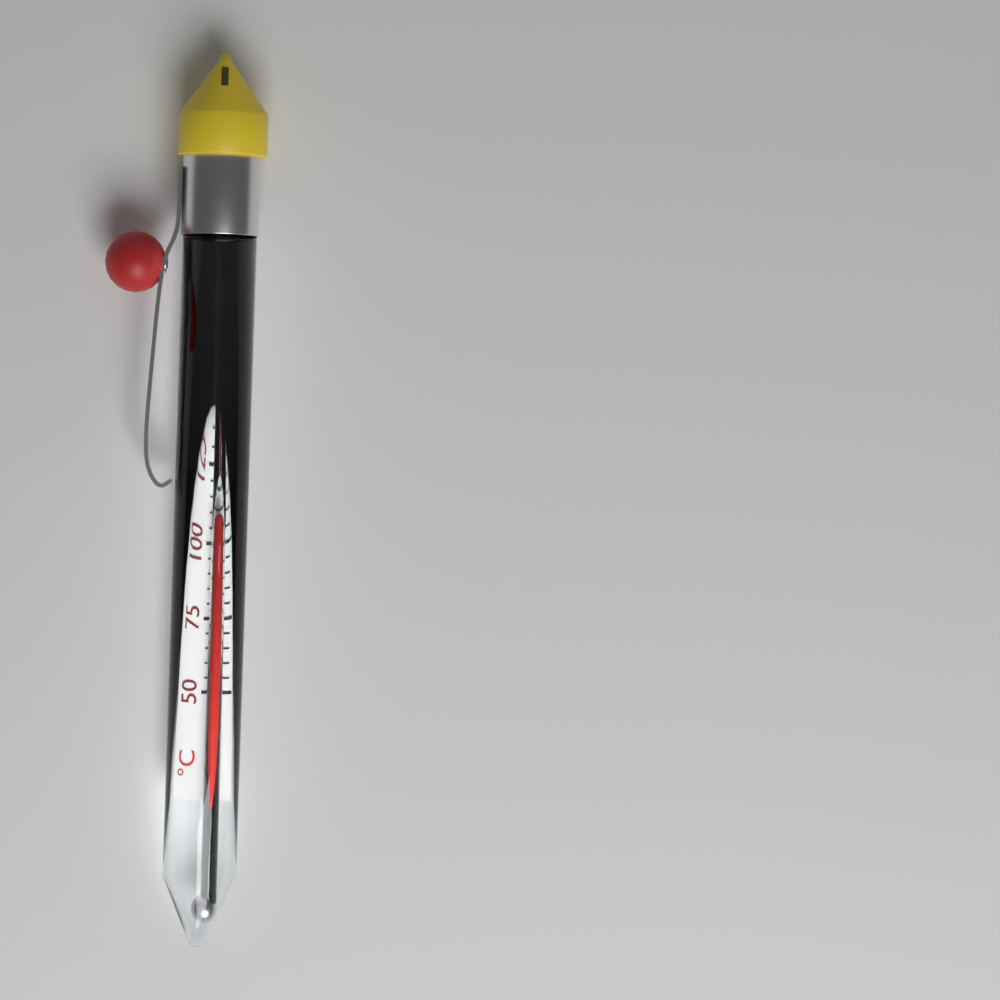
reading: 110 °C
